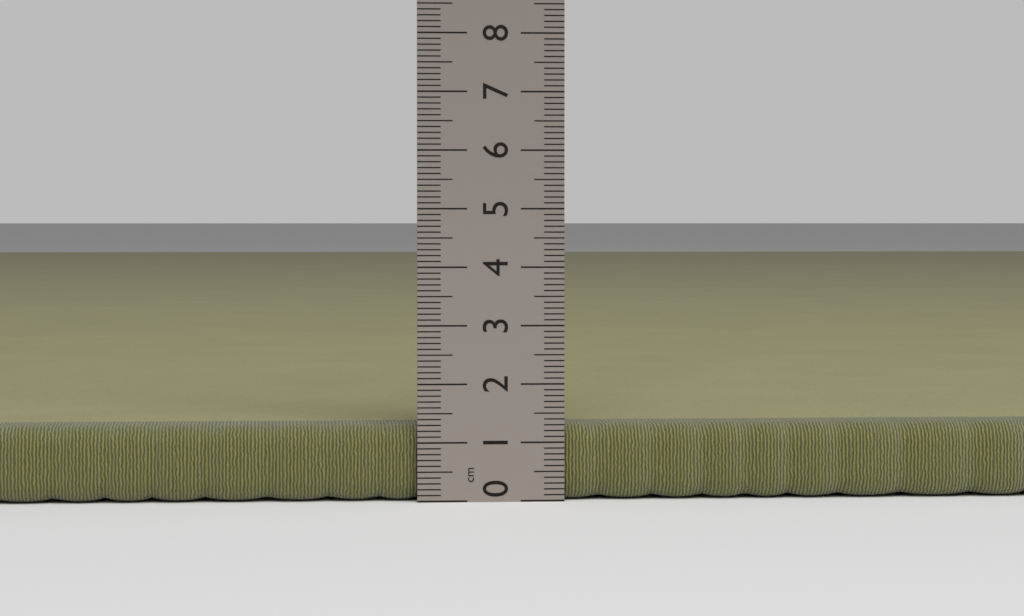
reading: 1.3 cm
